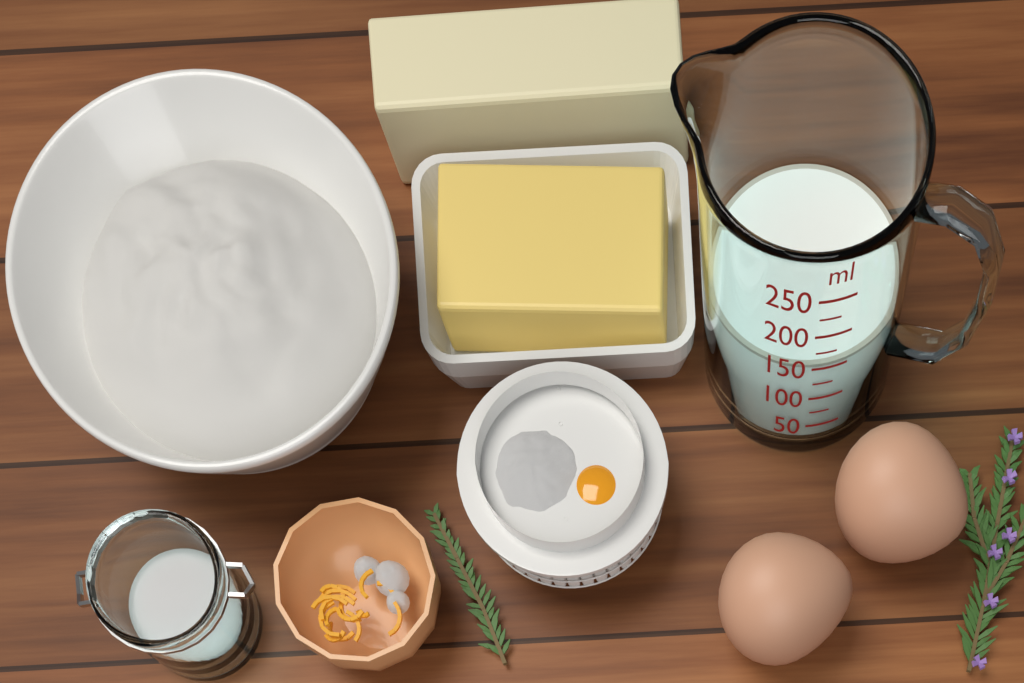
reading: 150 ml
